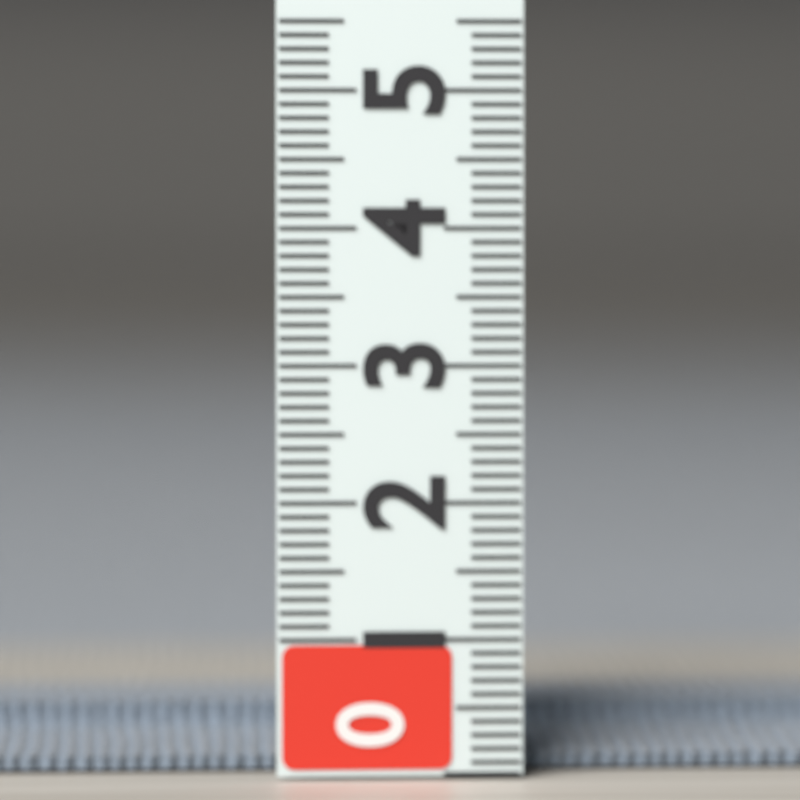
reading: 0.4 (no unit)
